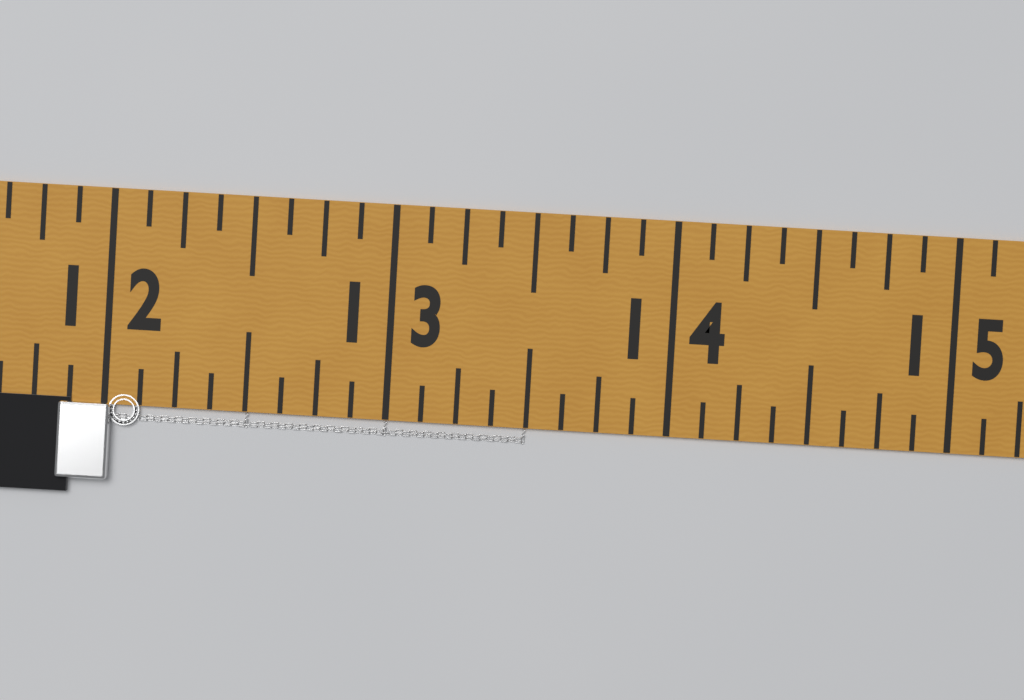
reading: 13.500 in
